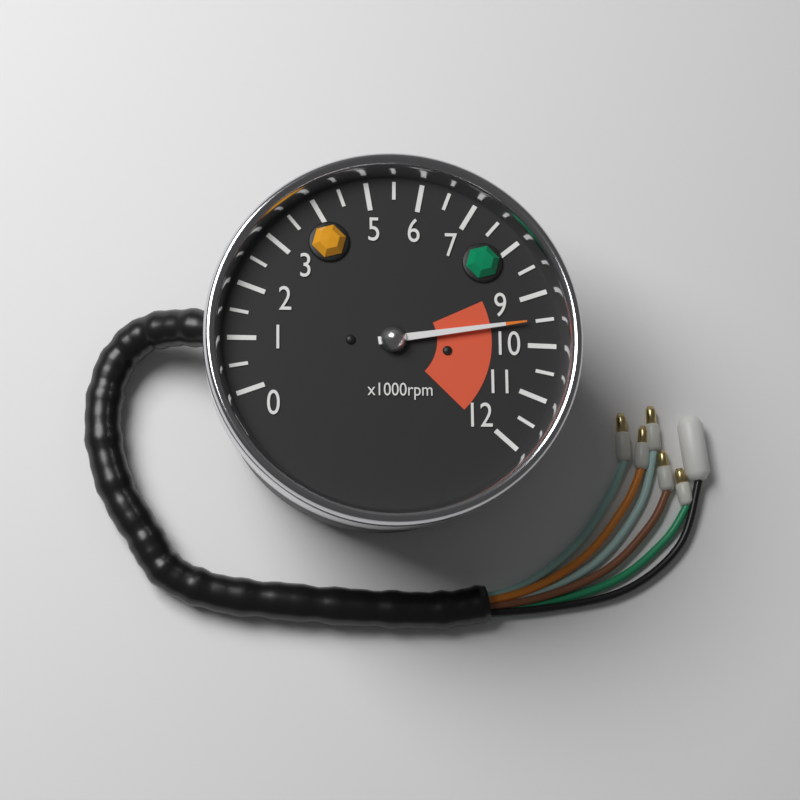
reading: 9500 rpm
